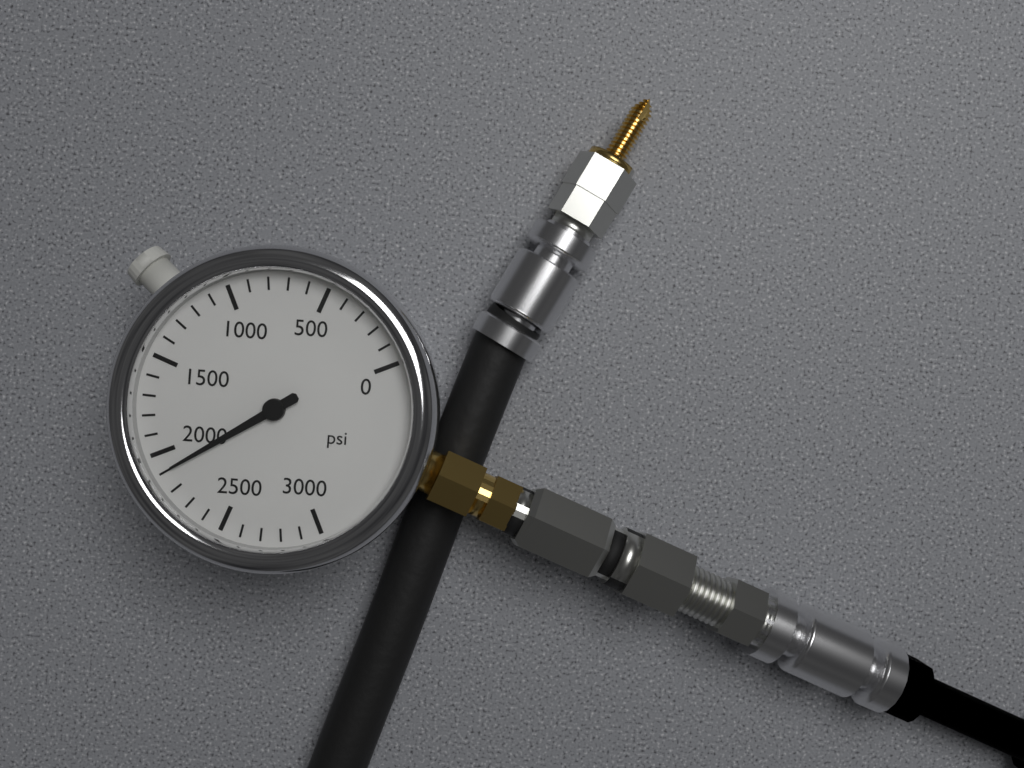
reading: 2100 psi
